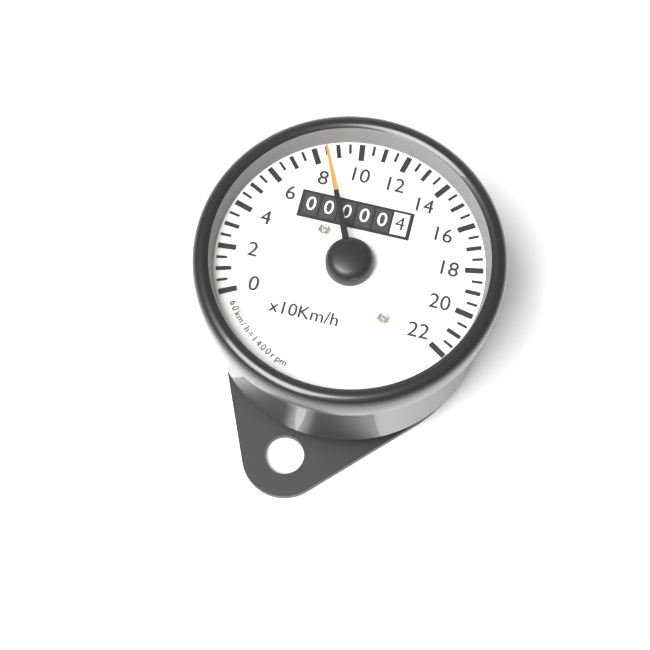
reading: 8.5 x10 km/h
